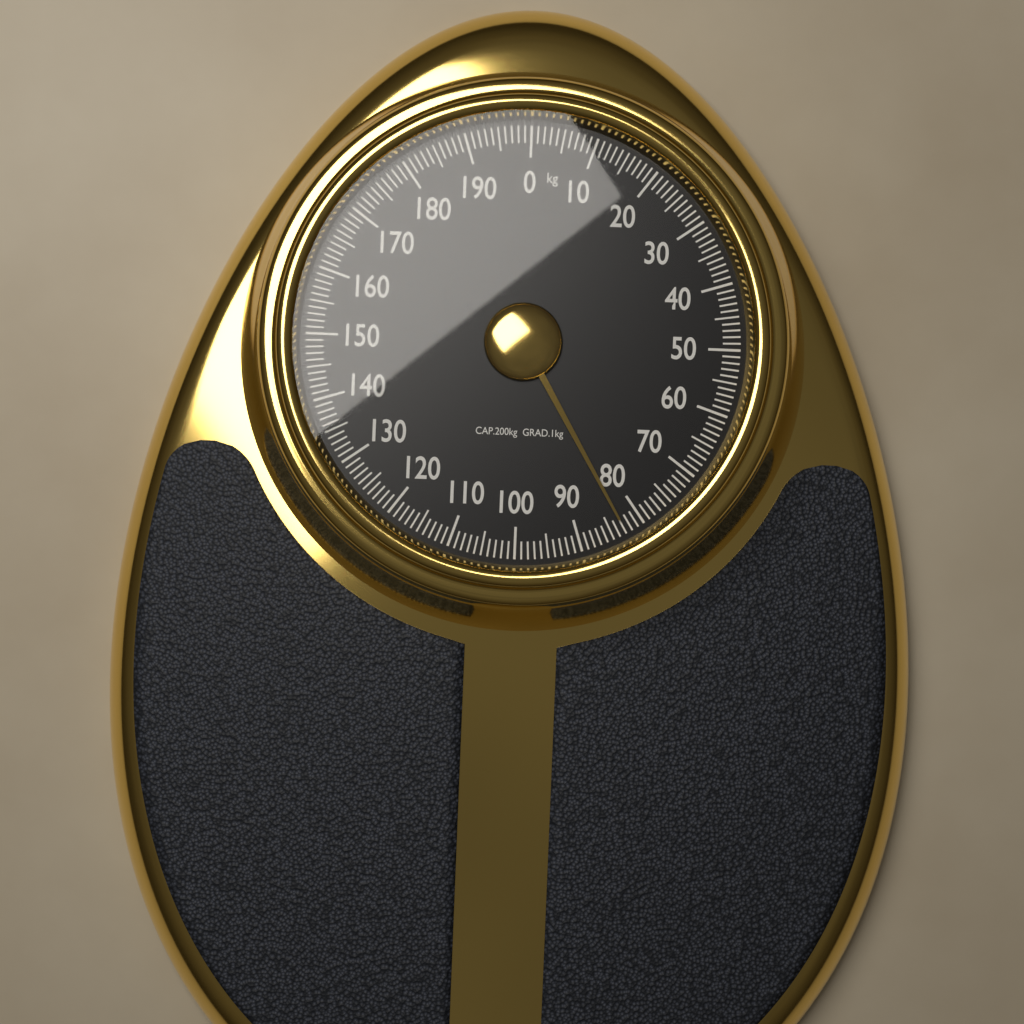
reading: 83 kg
